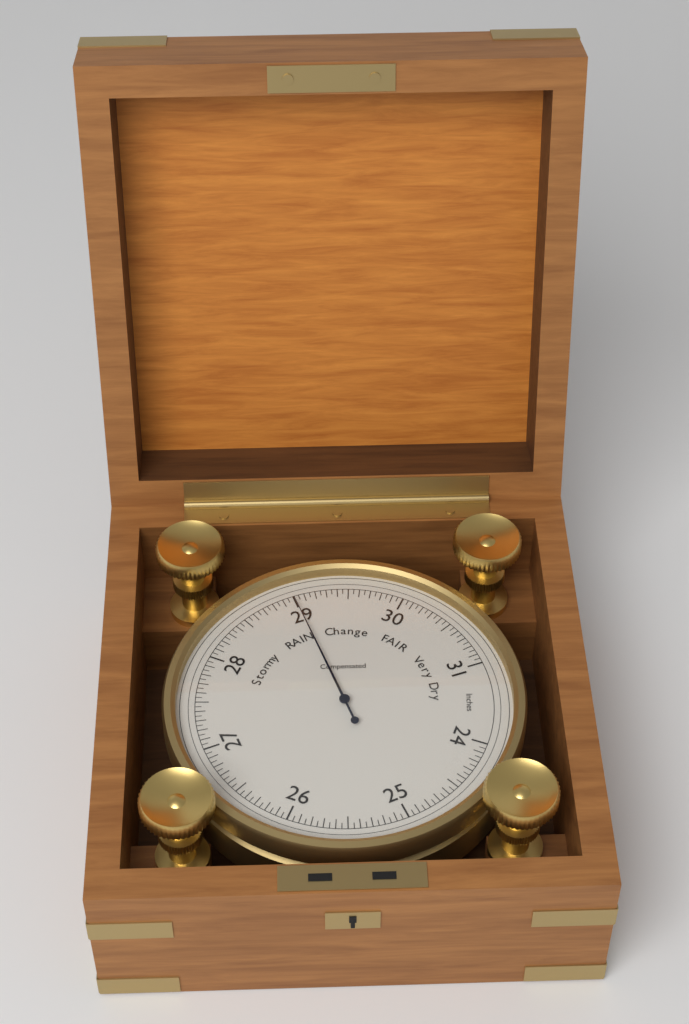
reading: 29.00 inHg
